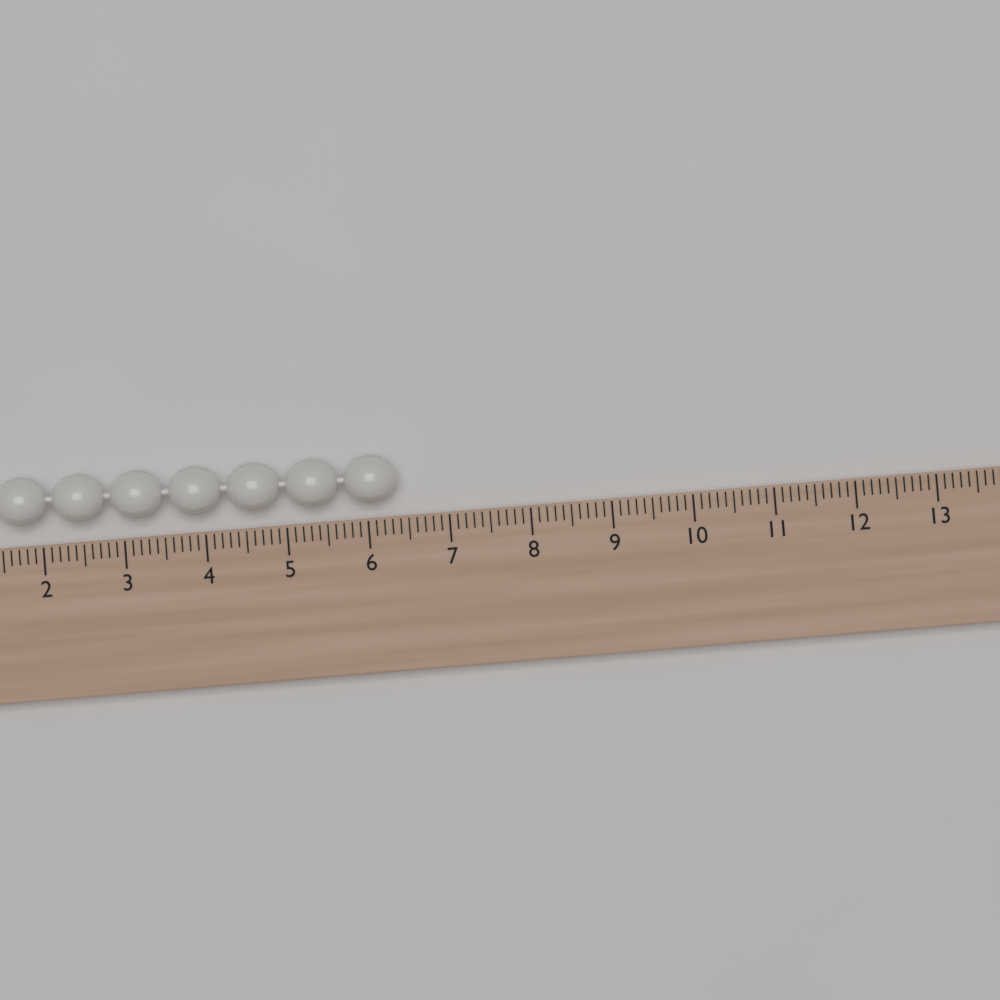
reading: 6.4 (no unit)
